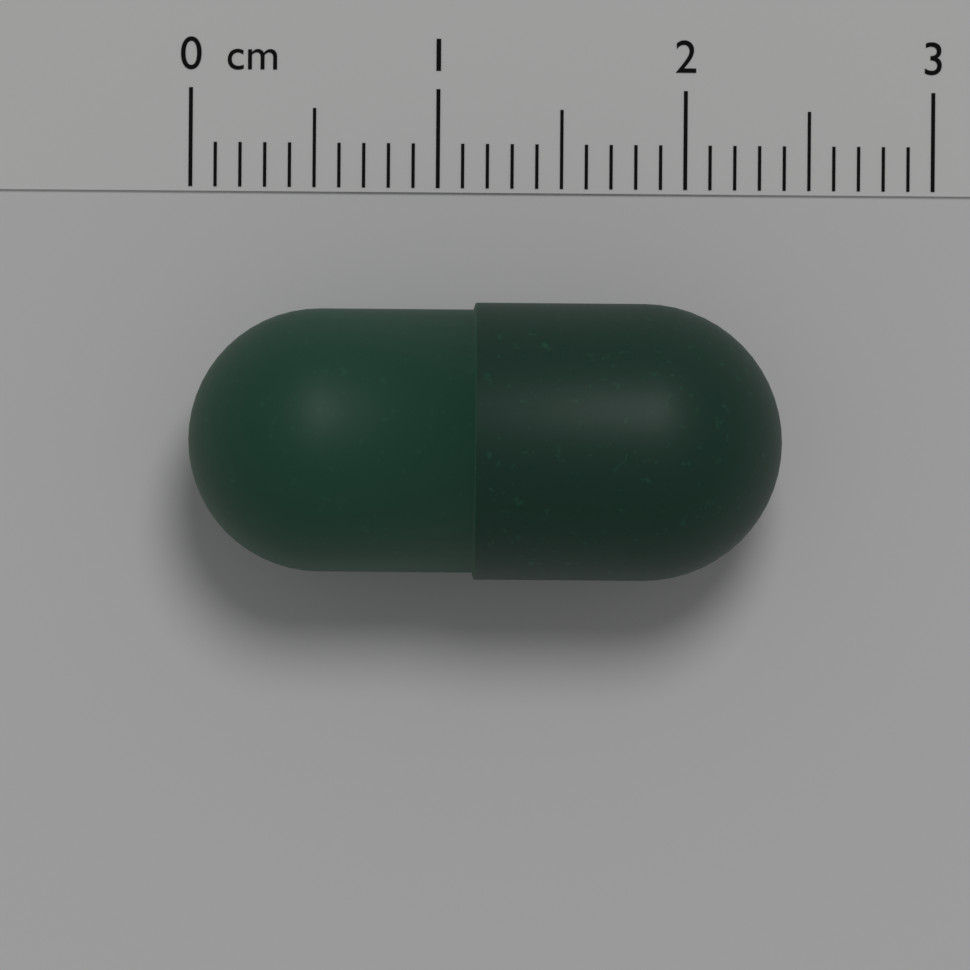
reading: 2.4 cm
